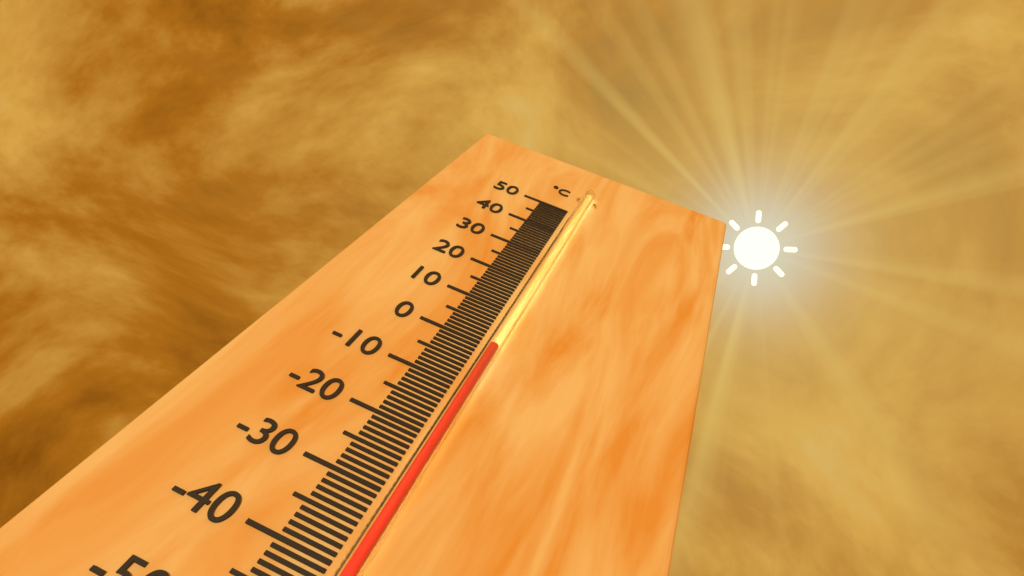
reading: -1 °C
